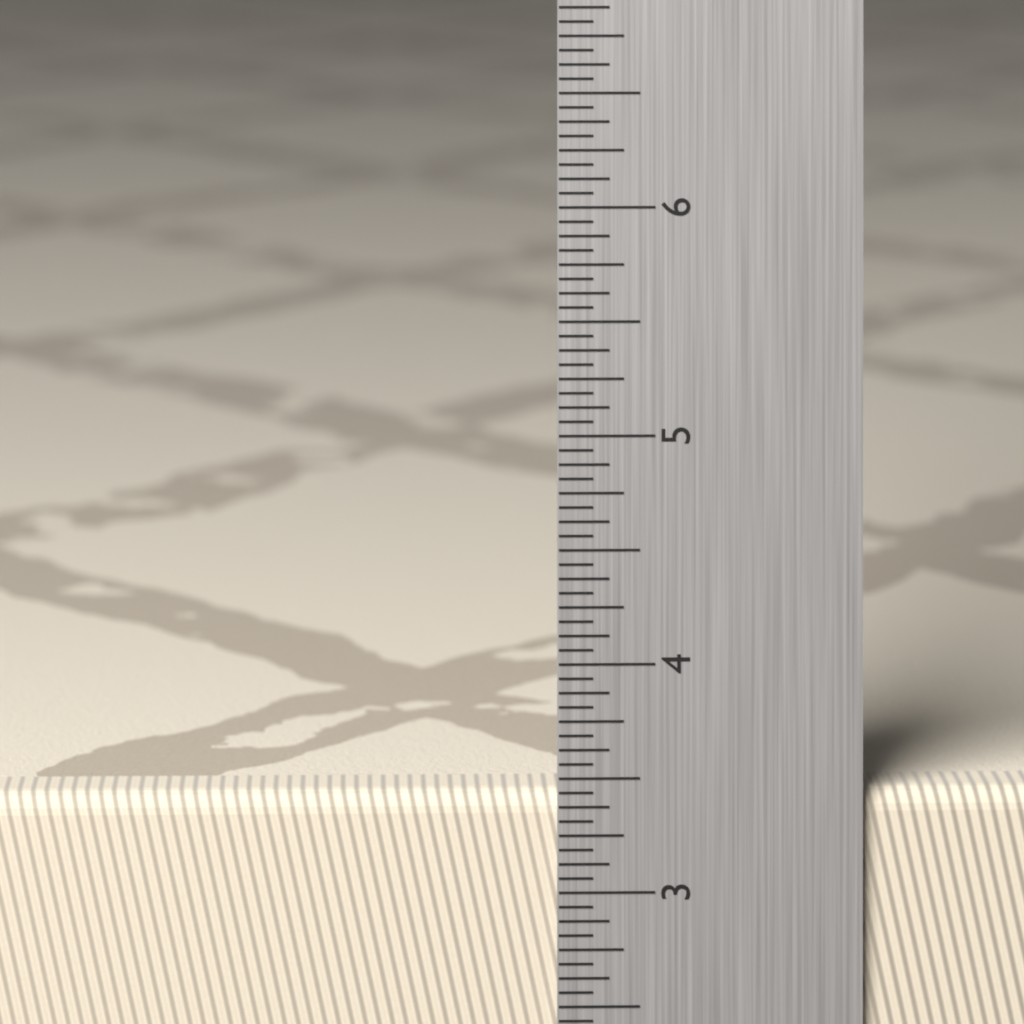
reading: 3.4375 in
